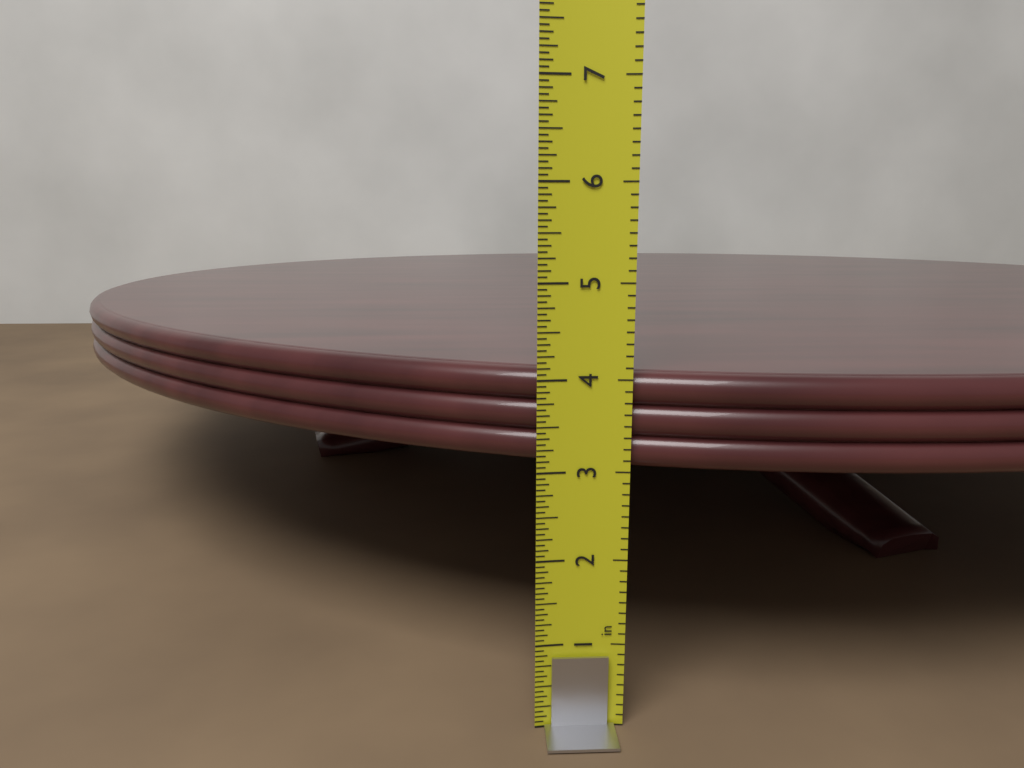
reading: 4.0625 in
